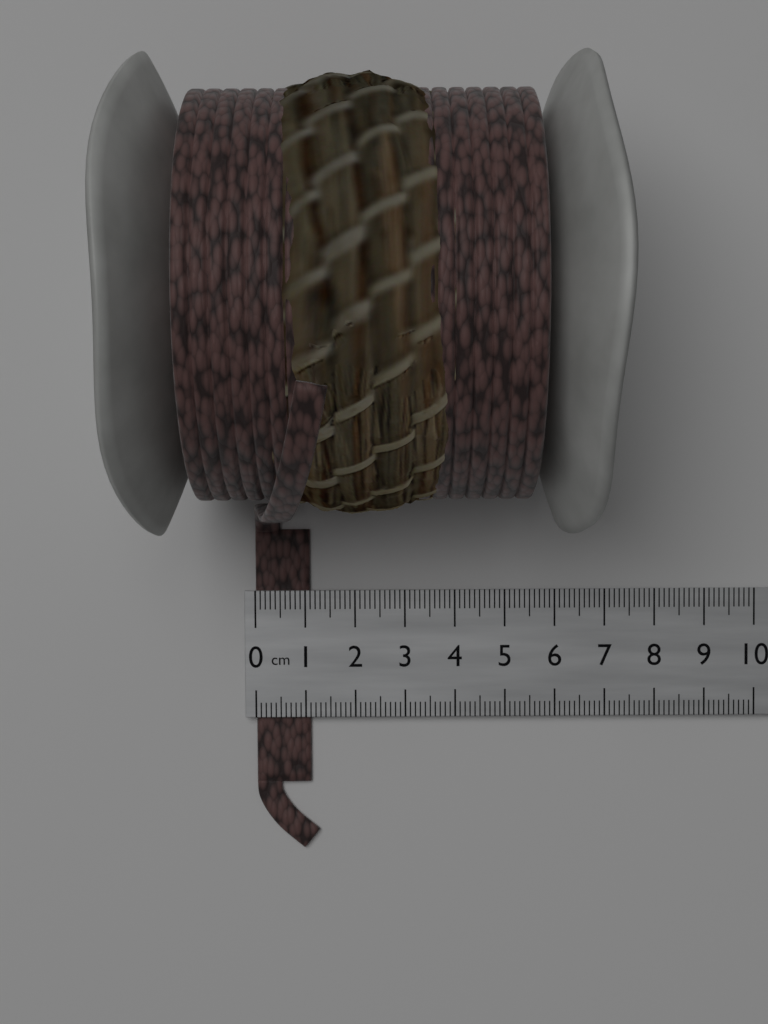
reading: 1.1 cm
